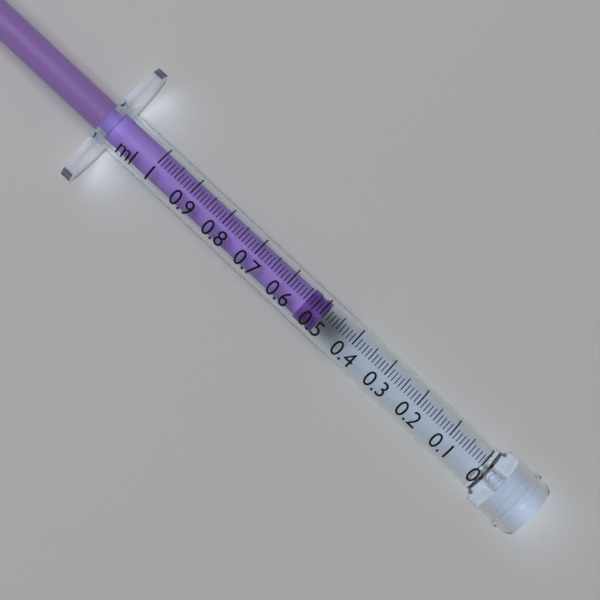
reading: 0.49 ml
